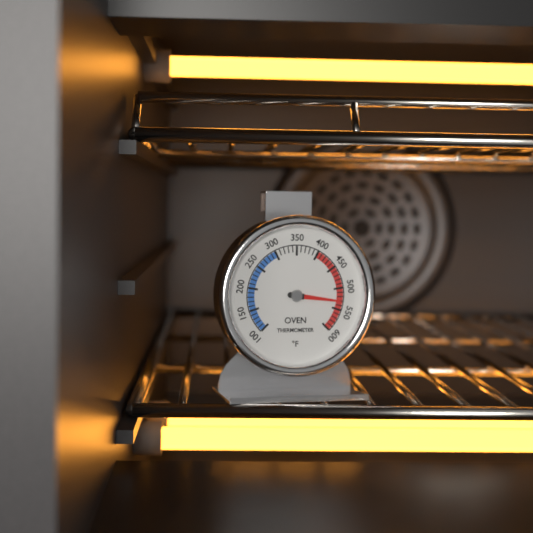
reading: 530 °F
